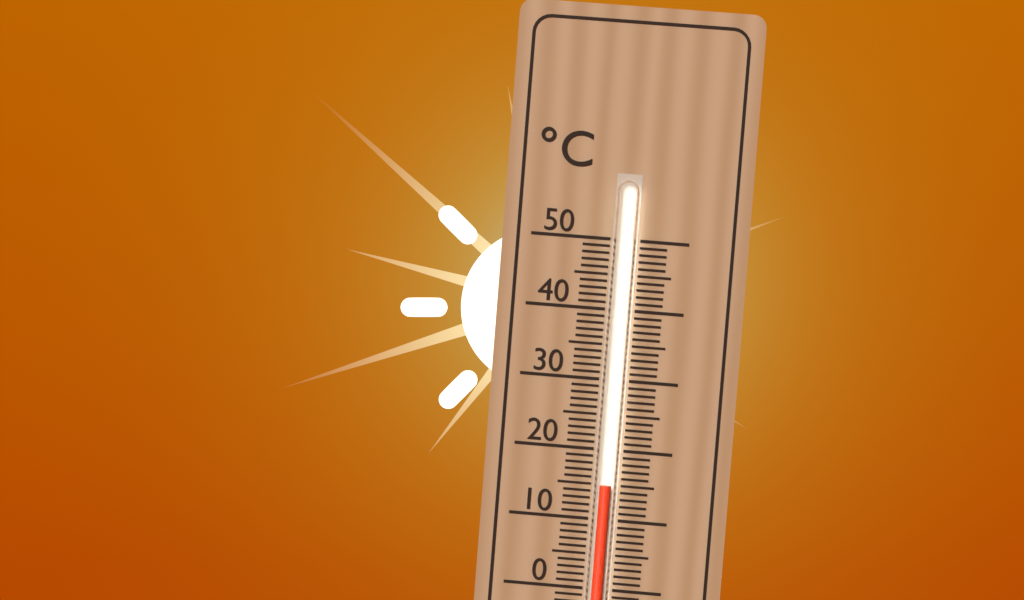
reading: 15 °C
